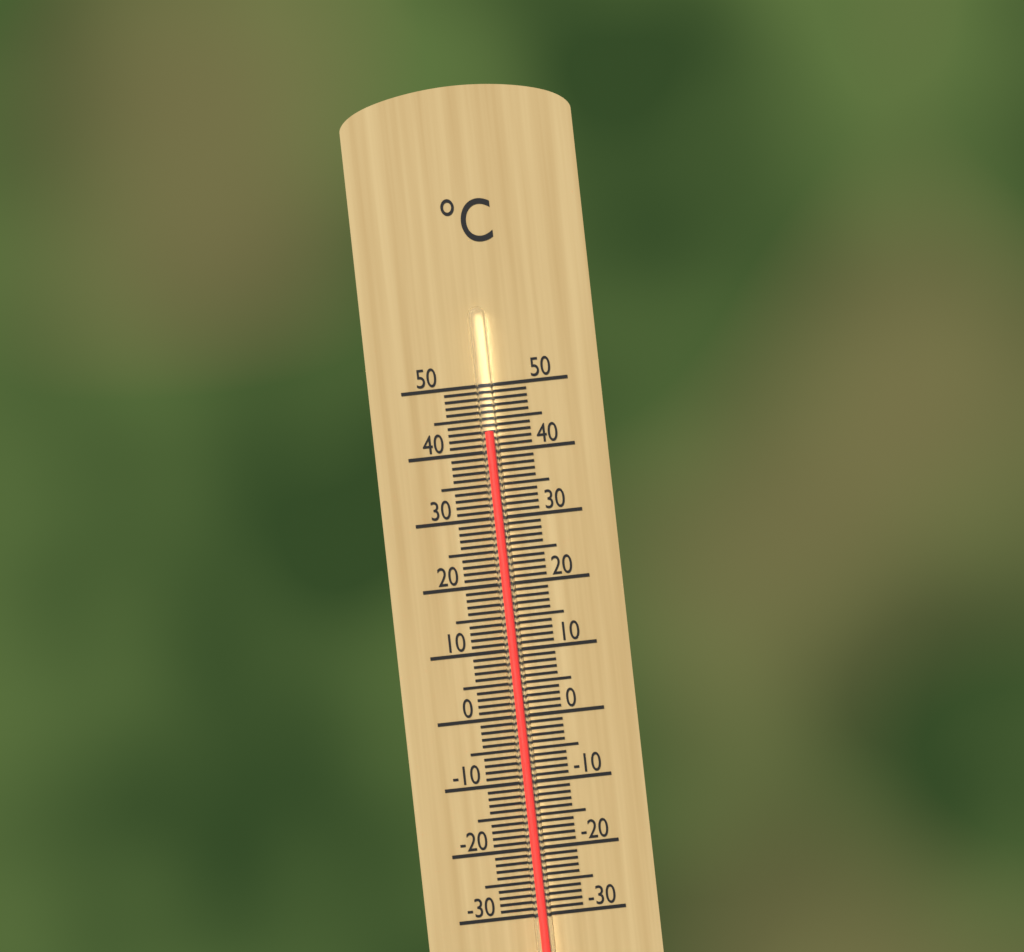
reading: 43 °C
